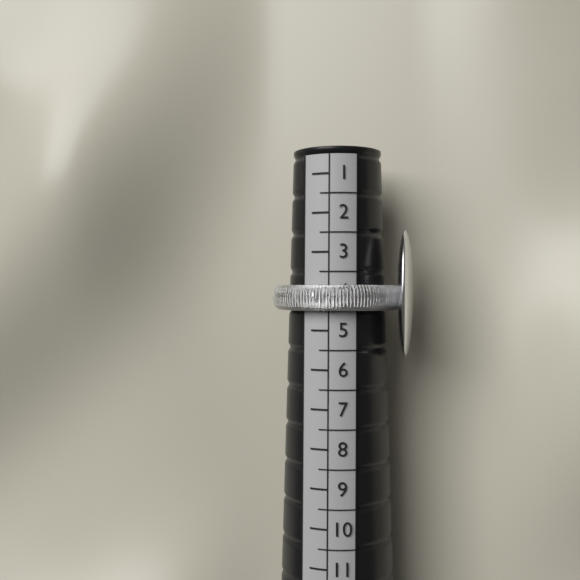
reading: 4.5 (no unit)
